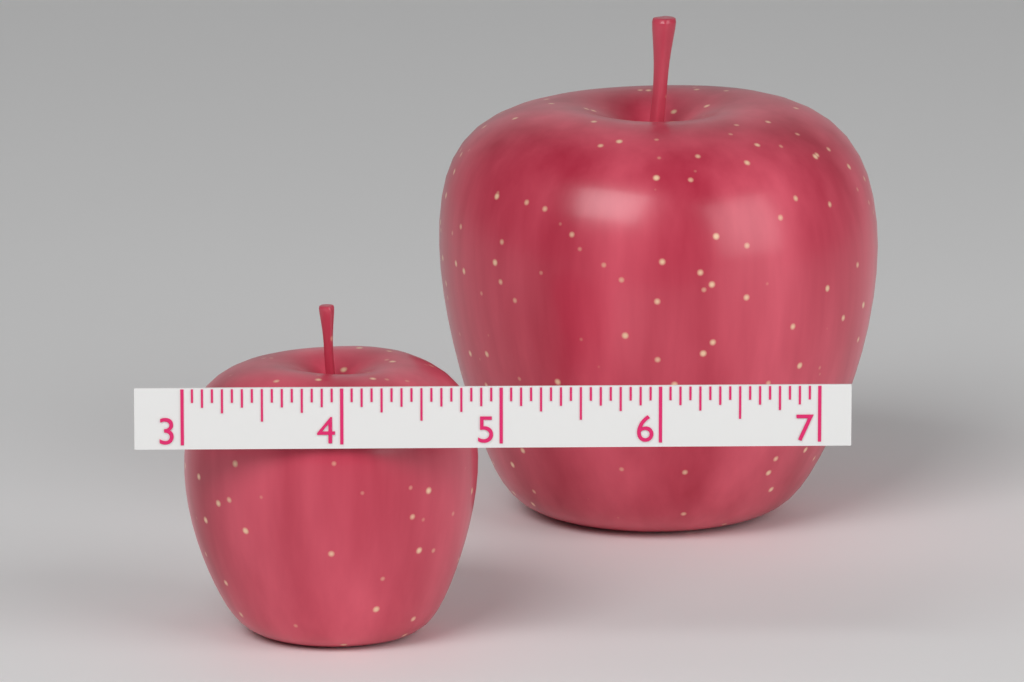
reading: 4.8750 (no unit)
